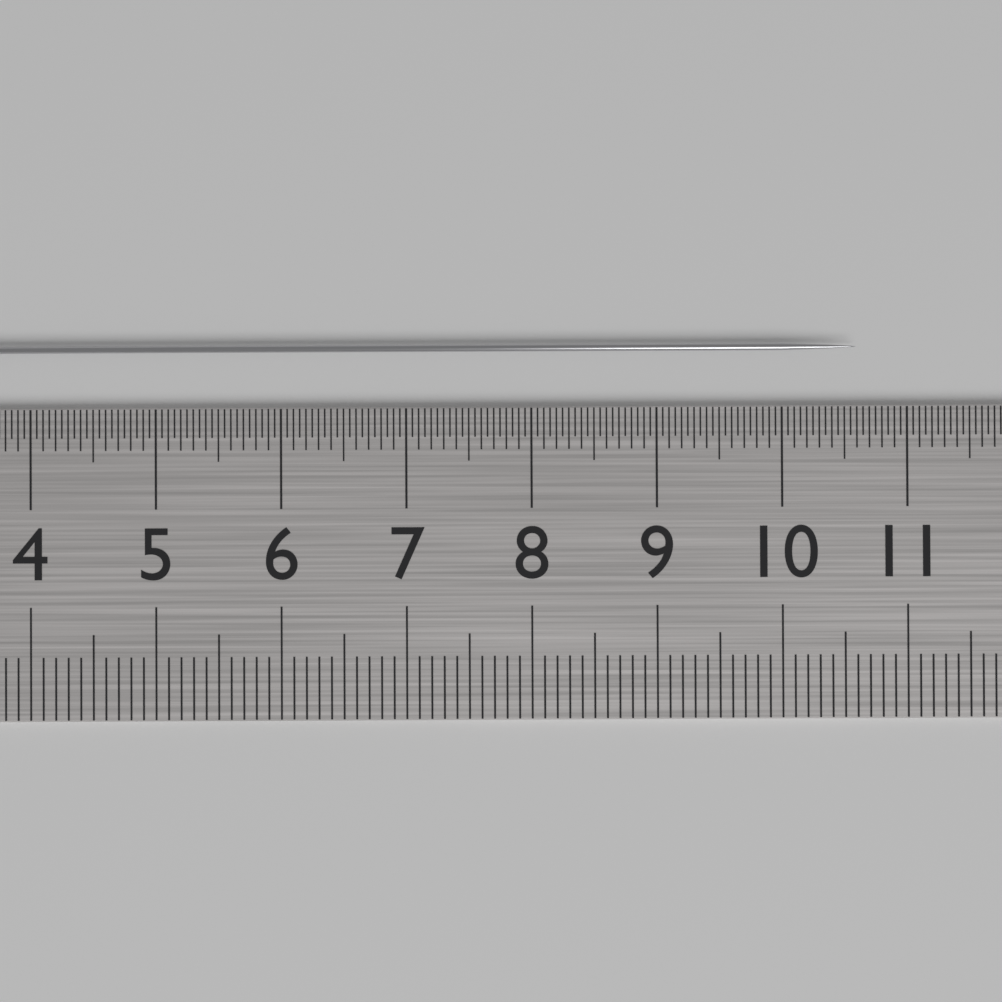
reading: 10.60 cm
